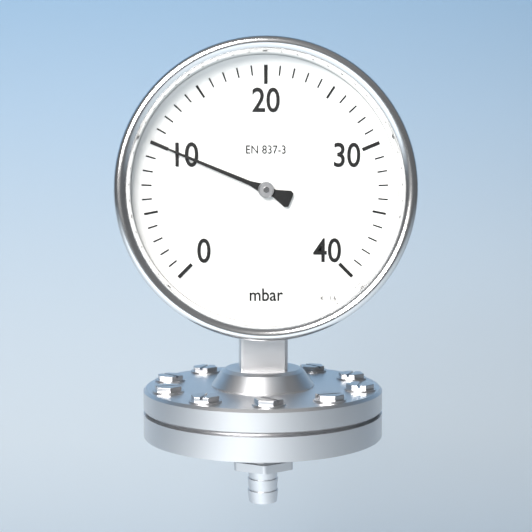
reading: 10 mbar
